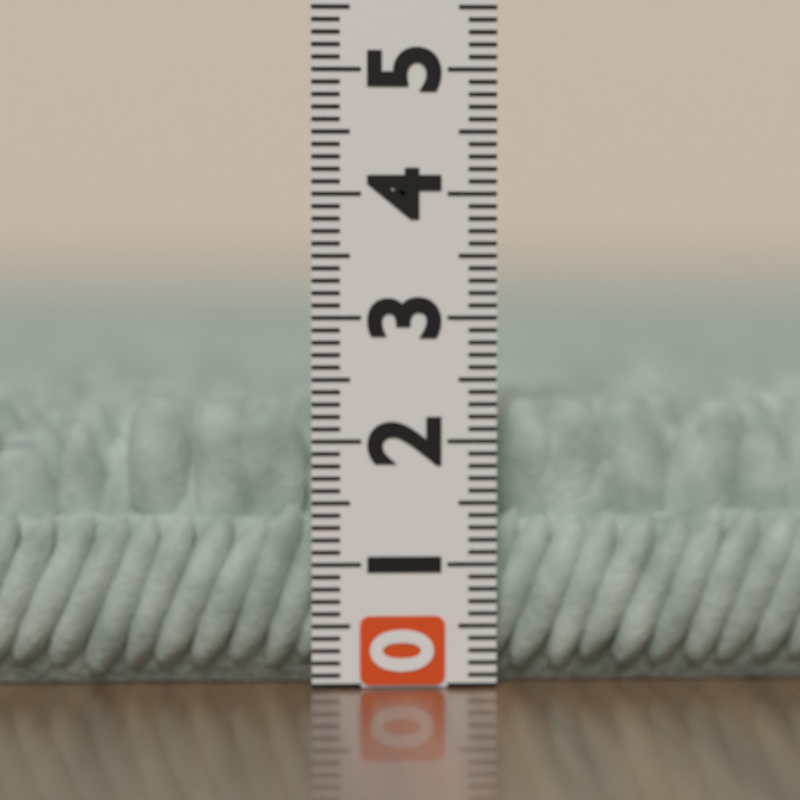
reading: 2.3 (no unit)
